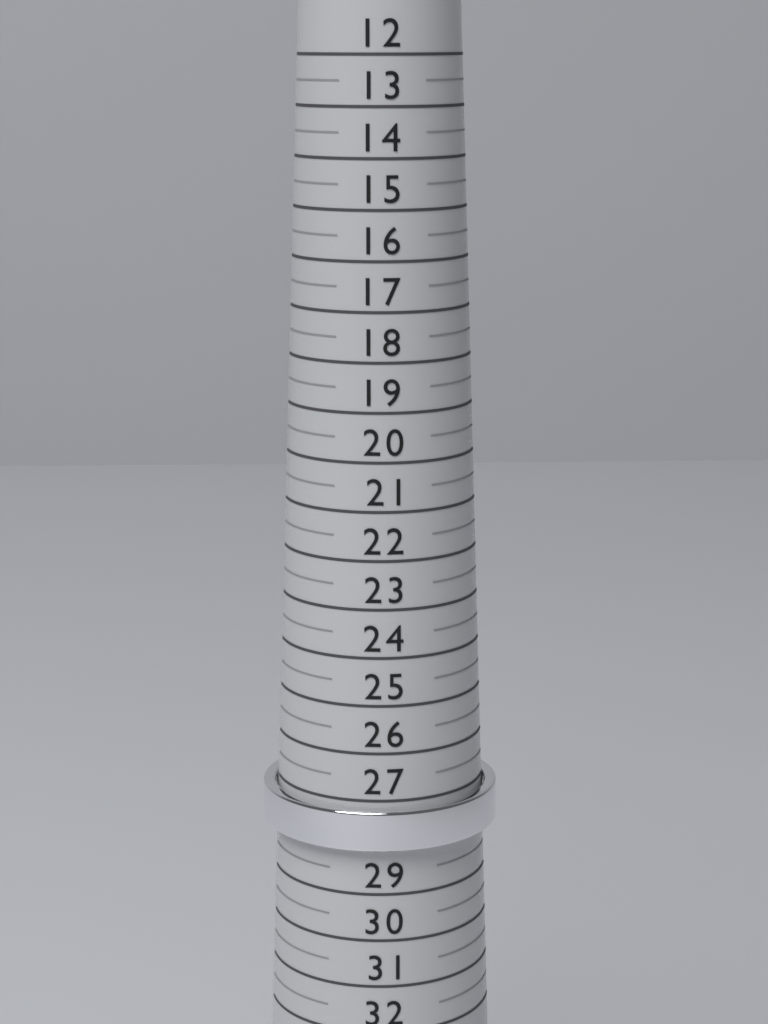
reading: 28.0 (no unit)
